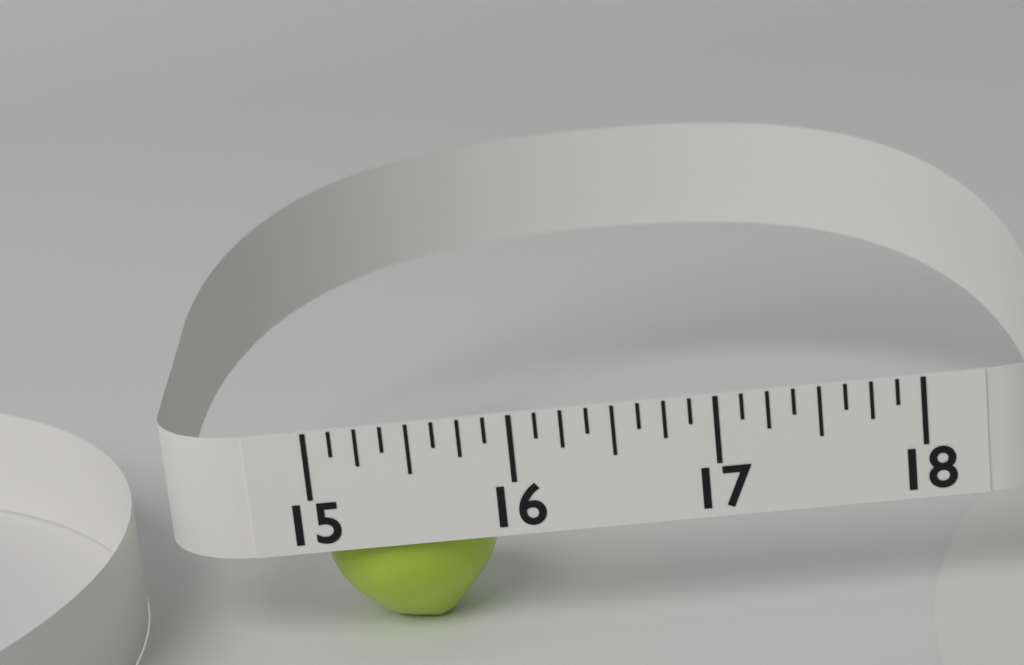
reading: 15.875 (no unit)
